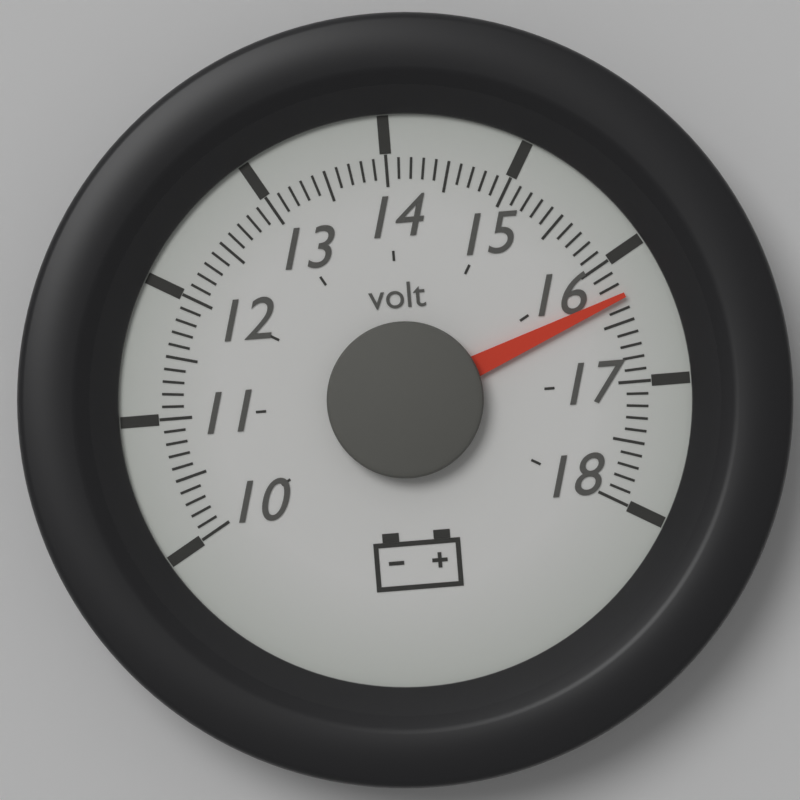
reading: 16.3 volt
